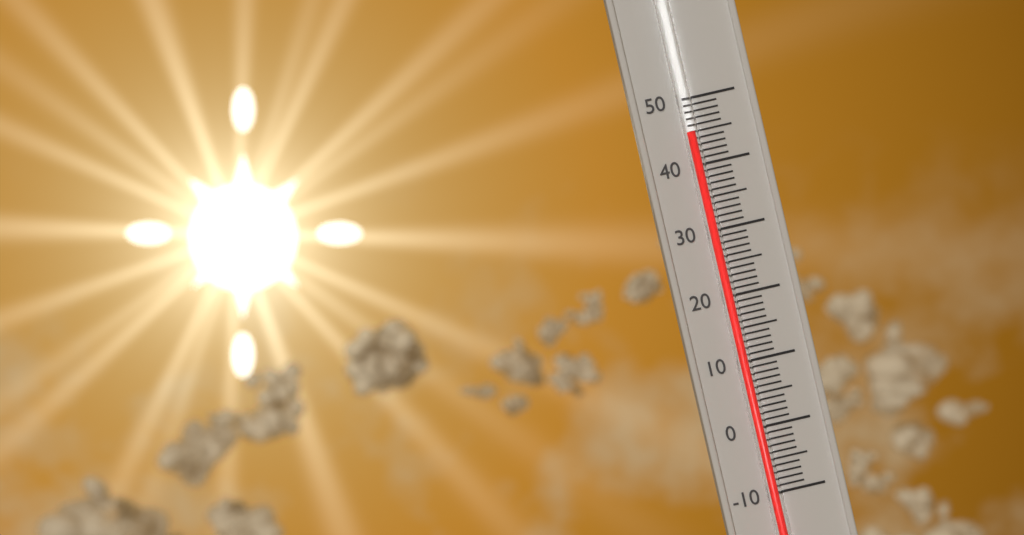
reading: 45 (no unit)
